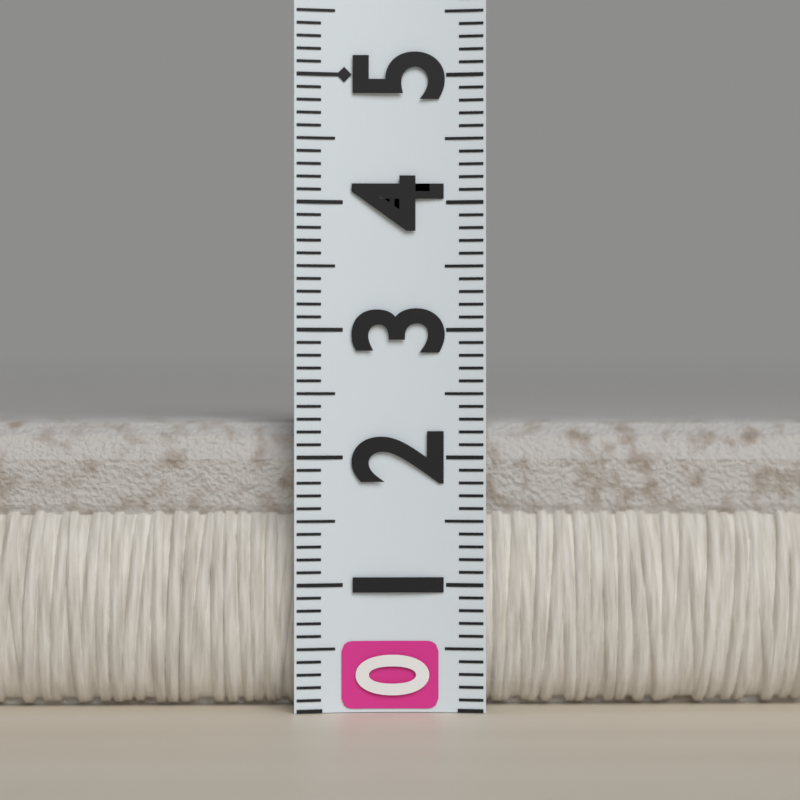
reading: 2.3 (no unit)
